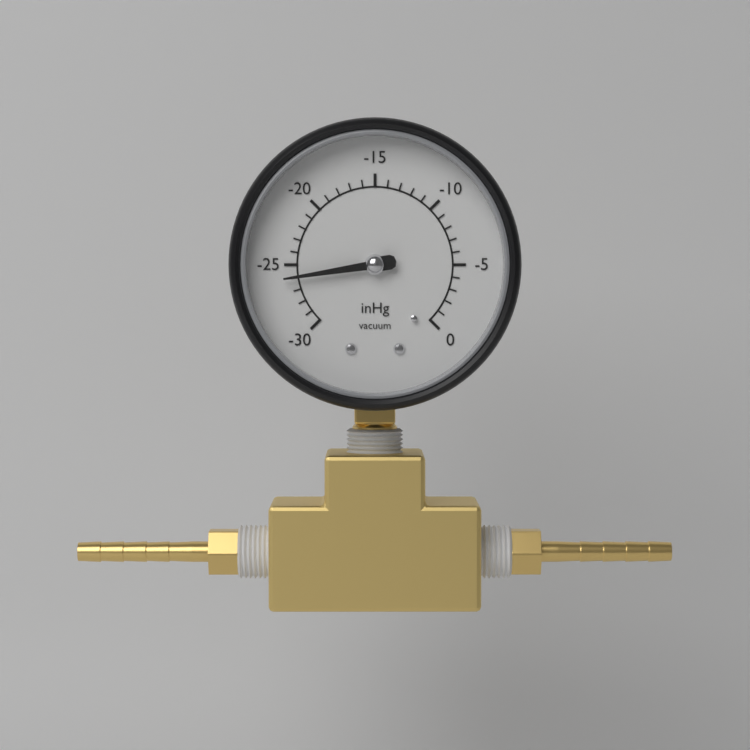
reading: -26 inHg
